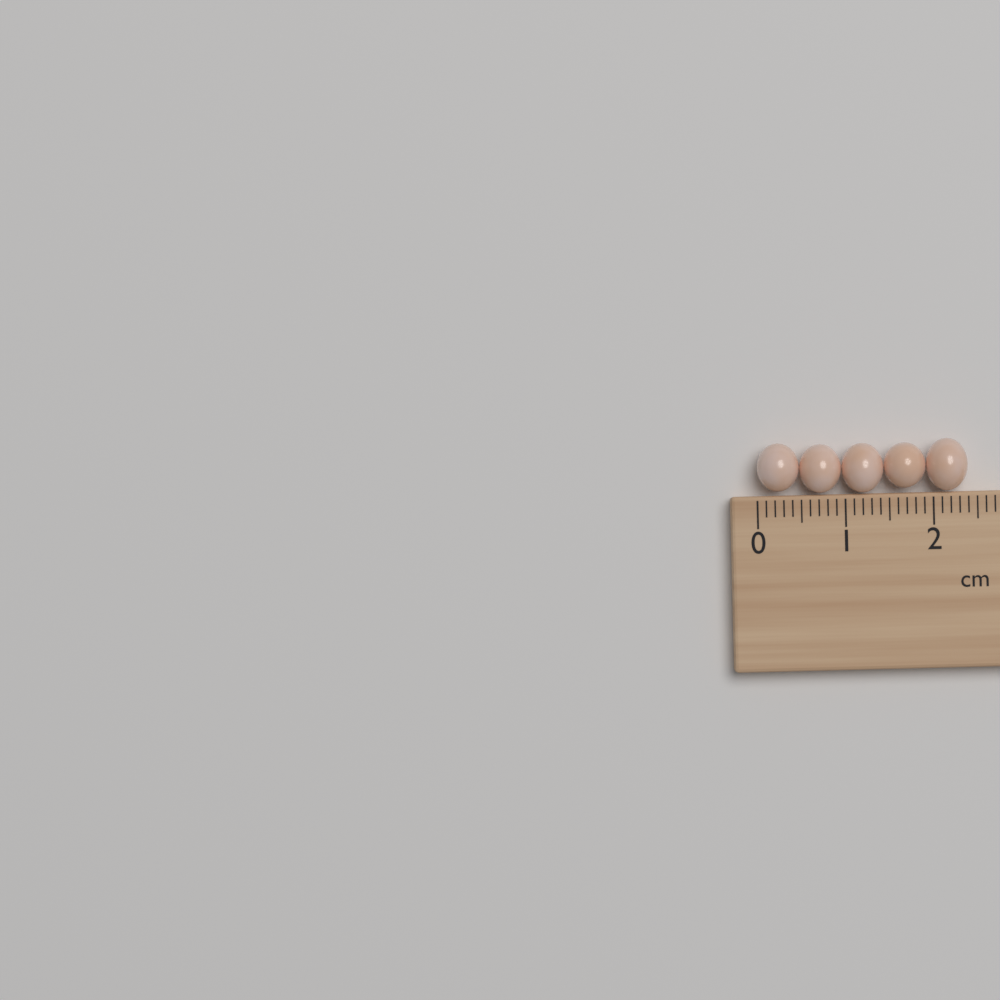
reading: 2.4 cm
